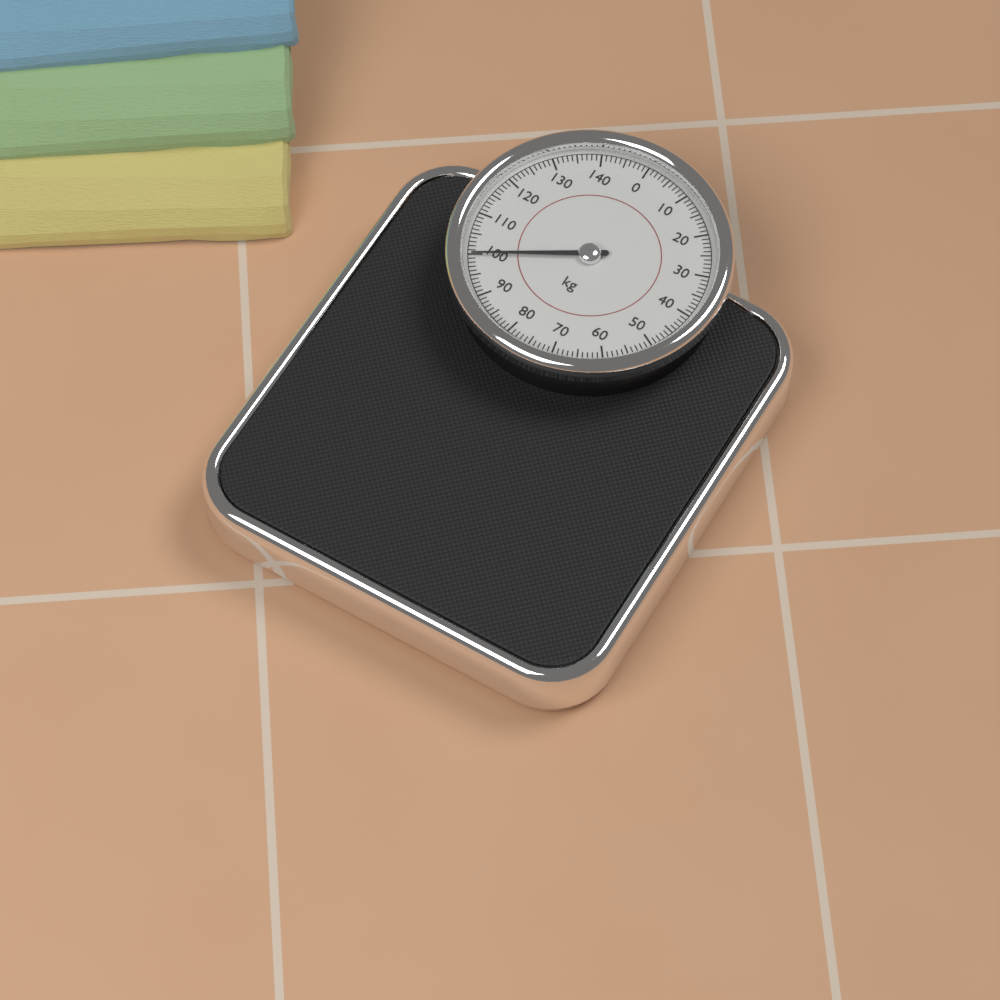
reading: 100 kg
